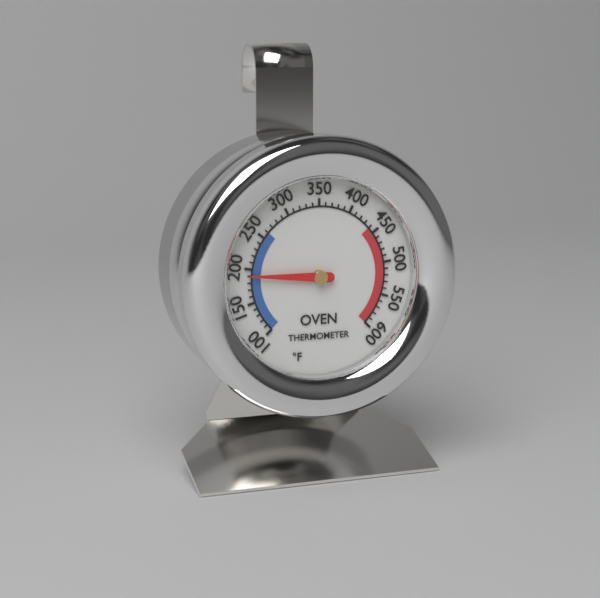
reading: 190 °F
